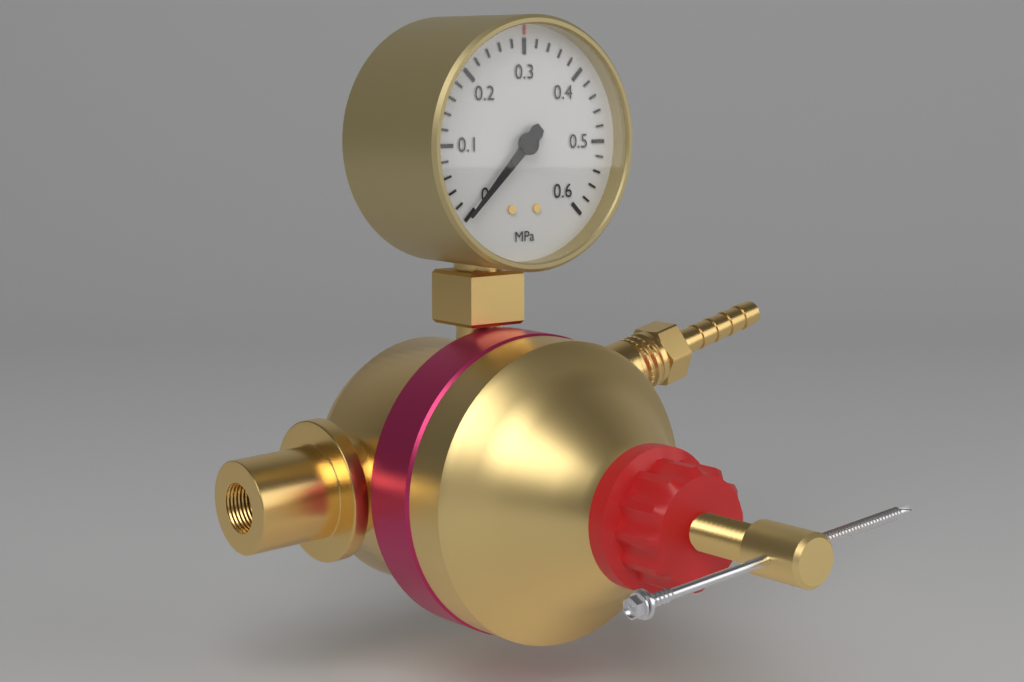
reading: 0.00 MPa
